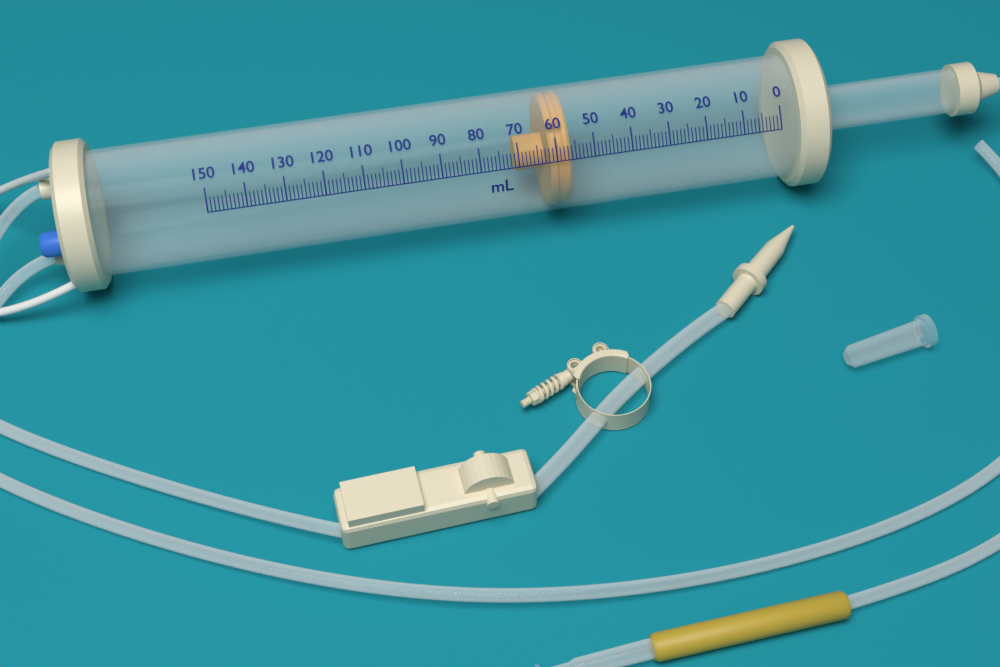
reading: 56 ml
